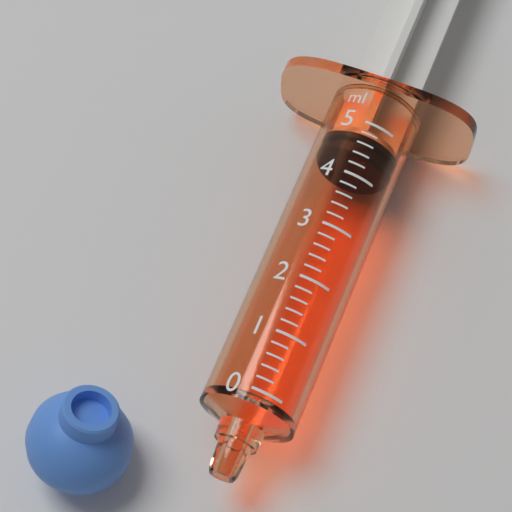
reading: 4.4 ml
